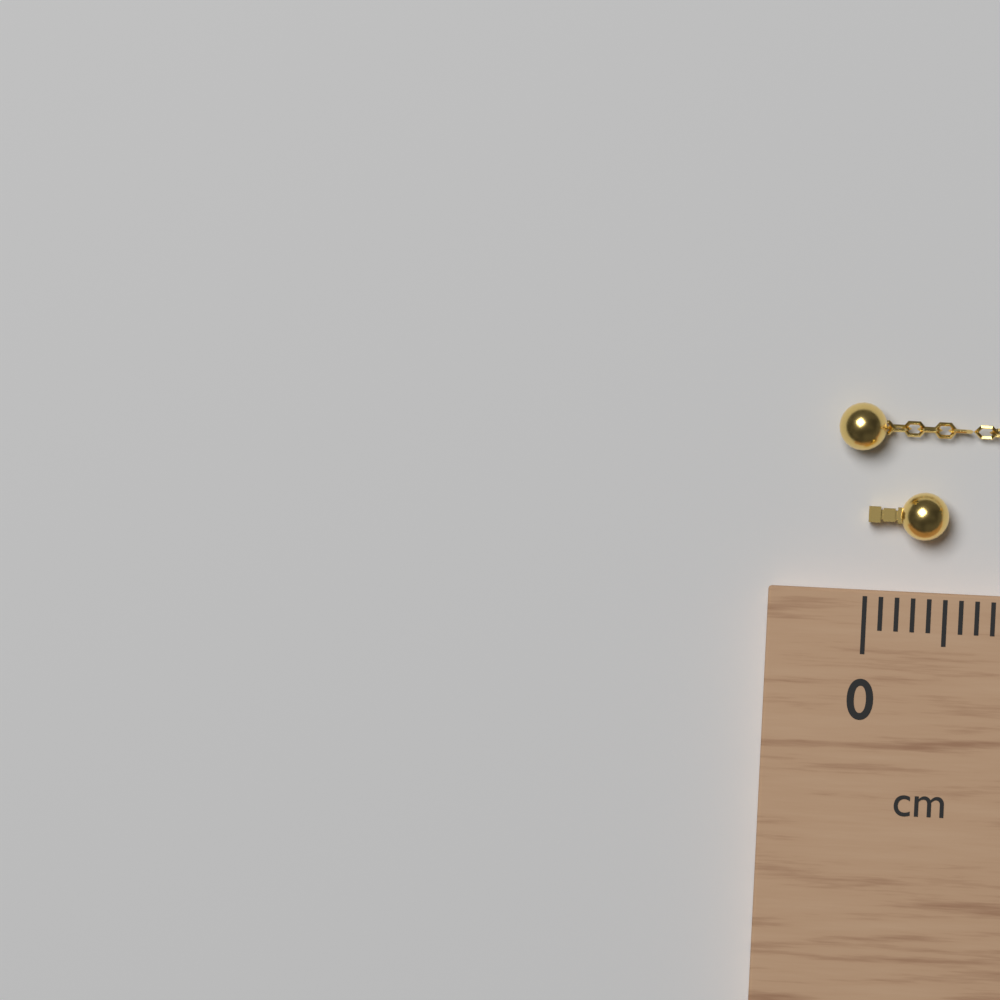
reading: 0.5 cm
